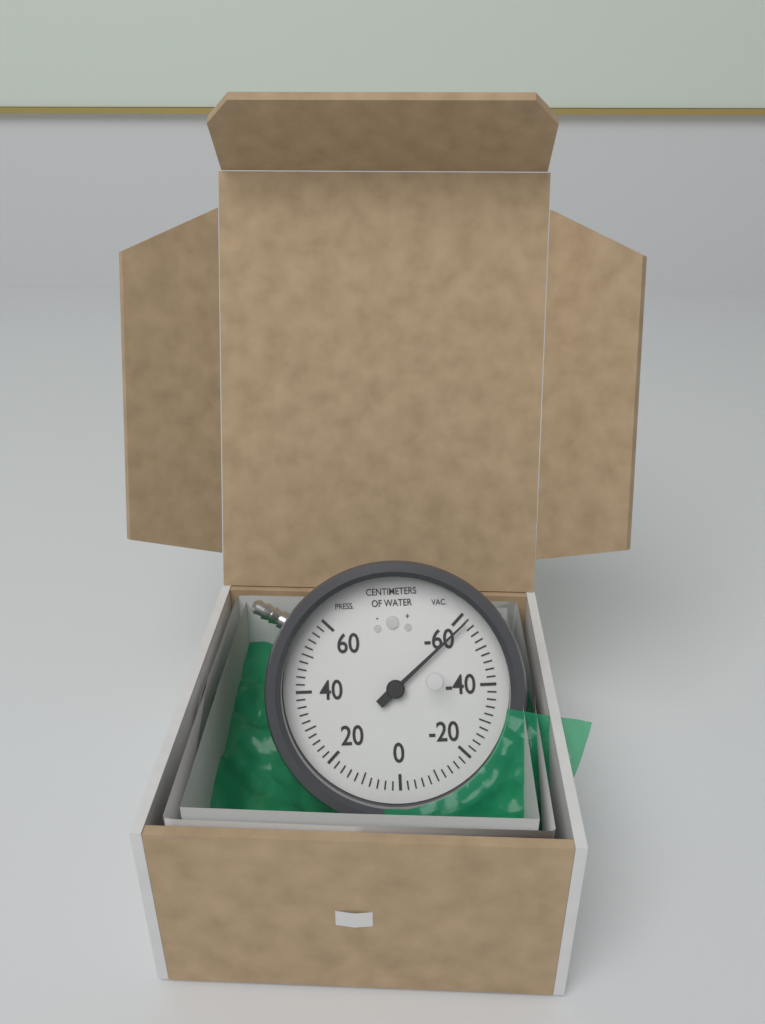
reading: -58 cmH2O
